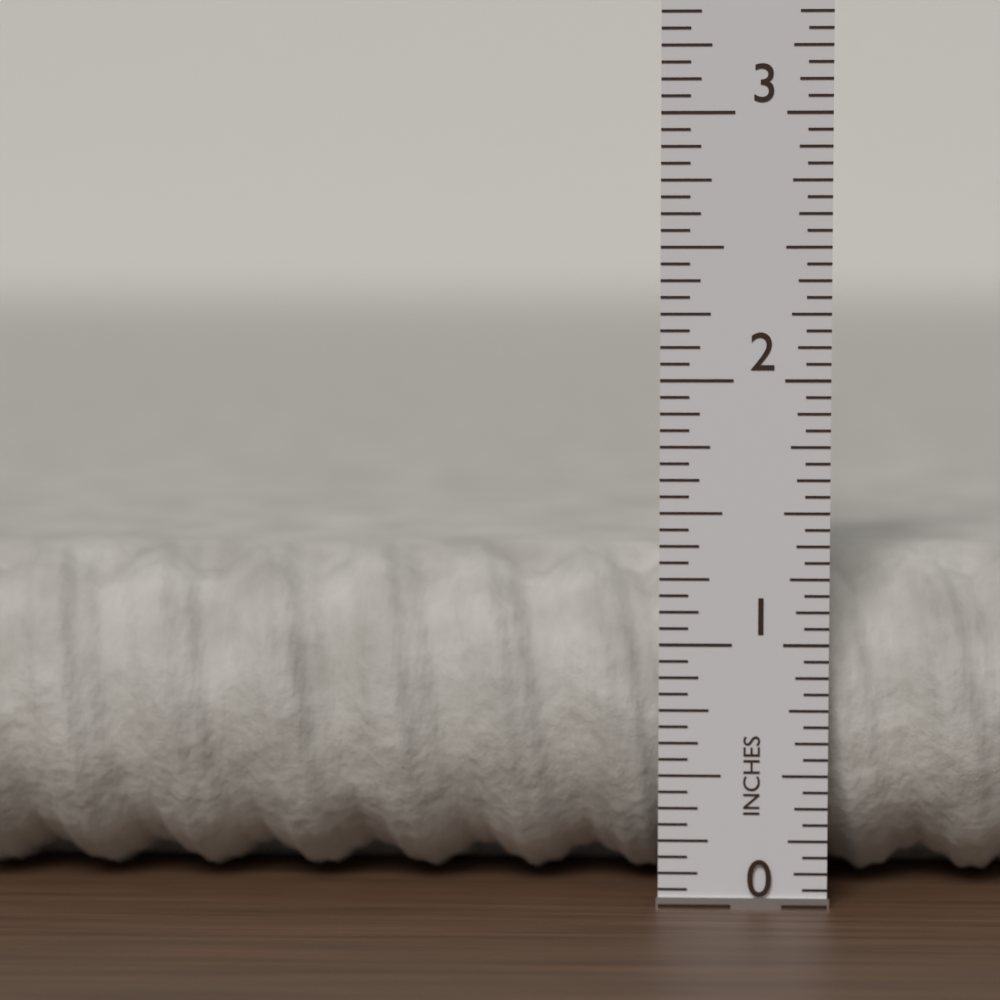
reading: 1.3125 in
